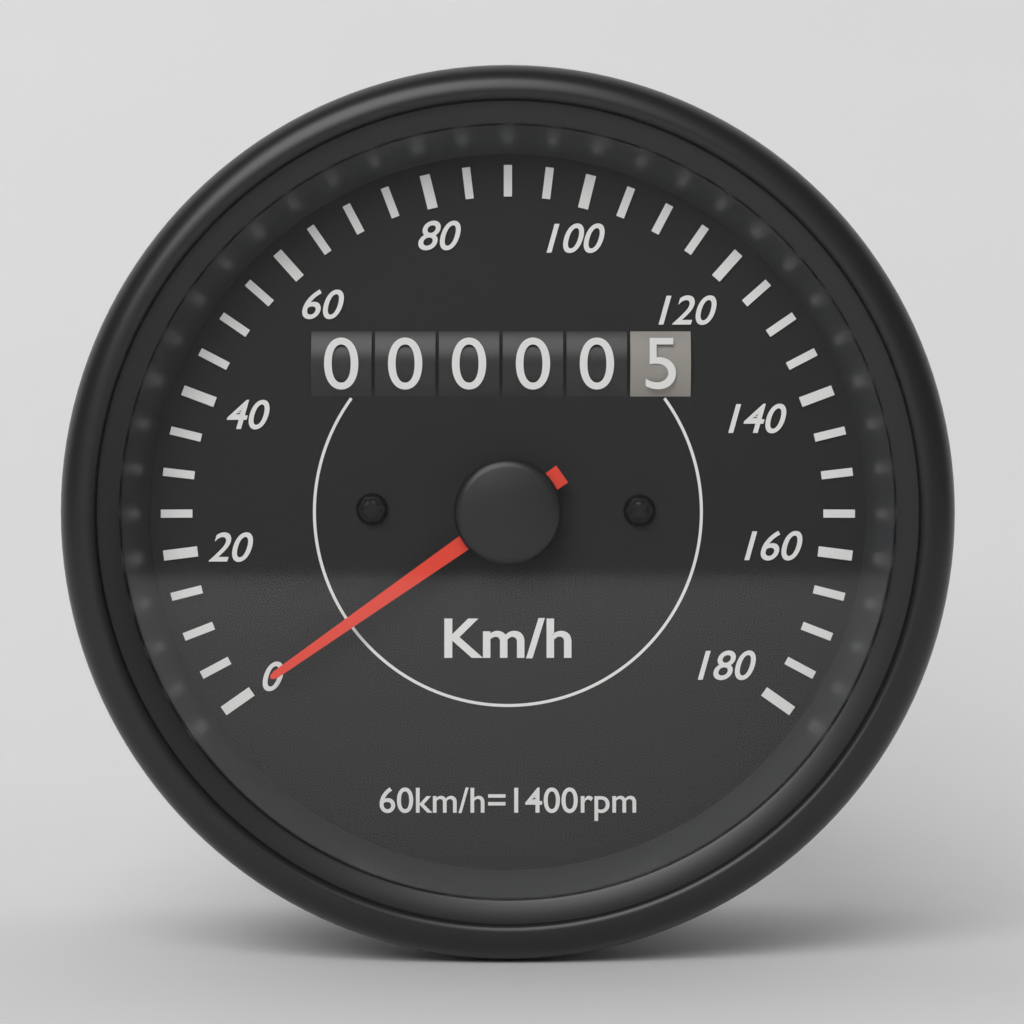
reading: 0 km/h
